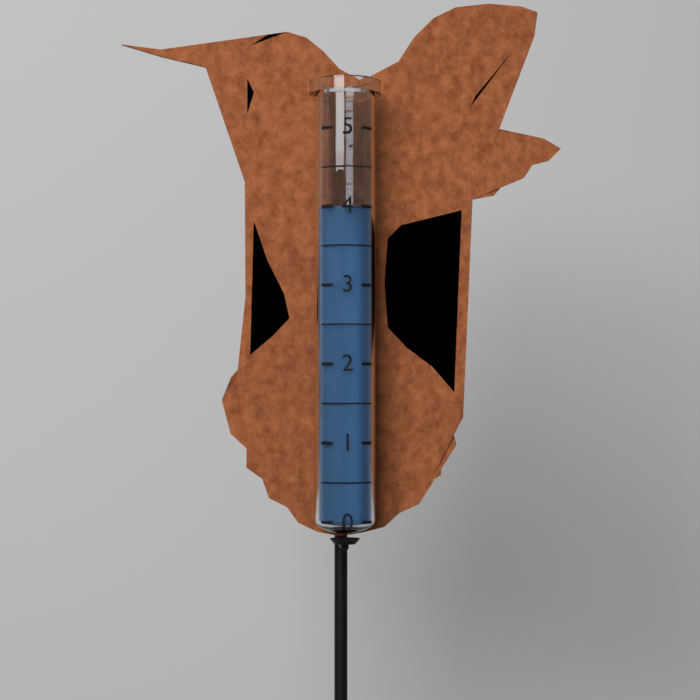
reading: 4.0 (no unit)
